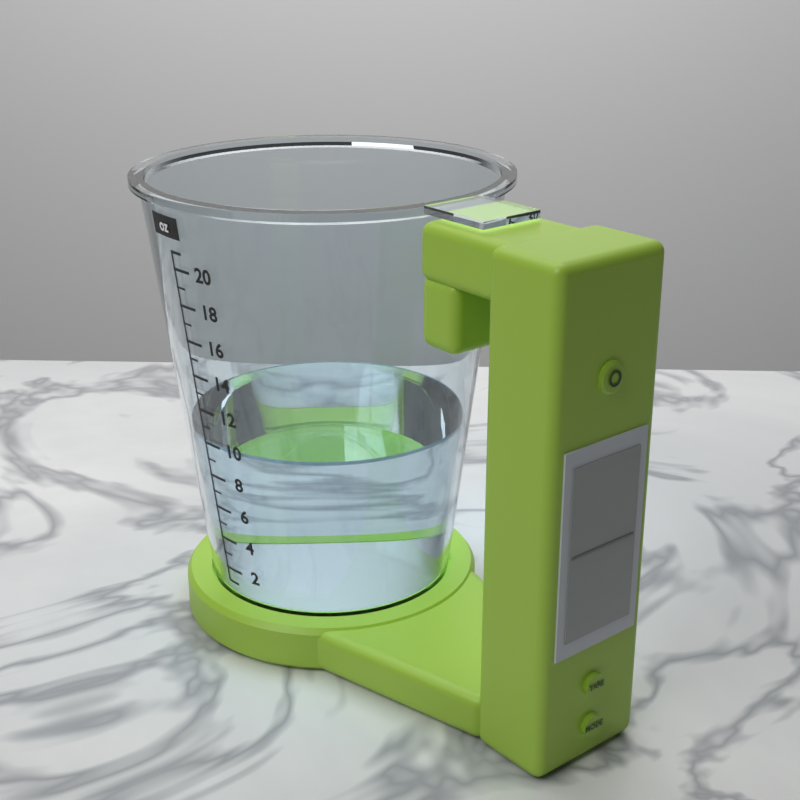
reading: 10 oz
